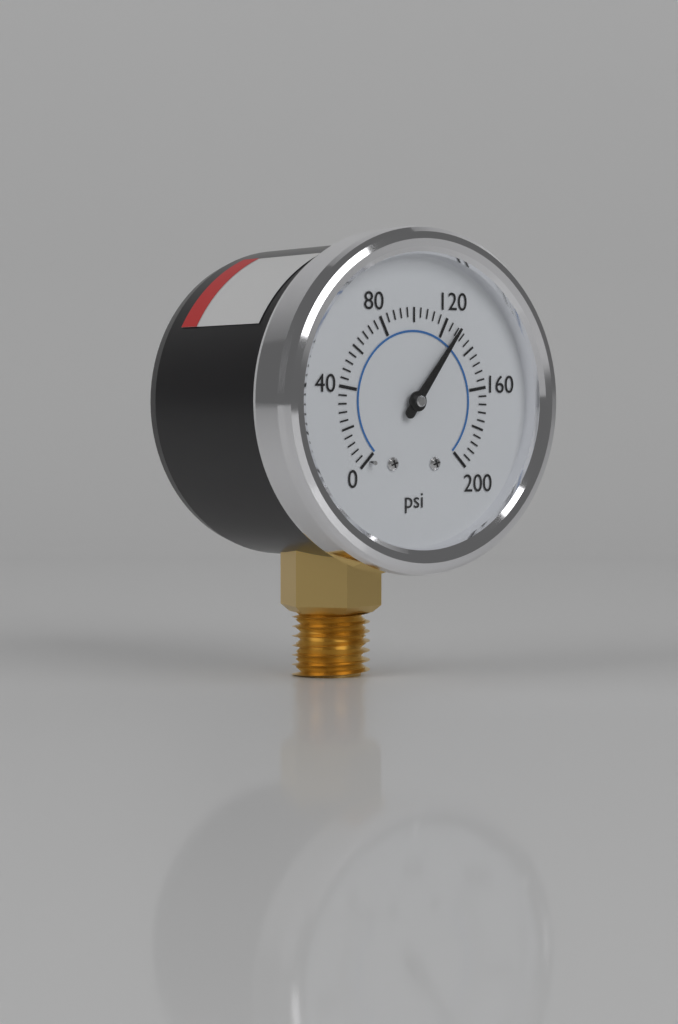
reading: 128 psi
